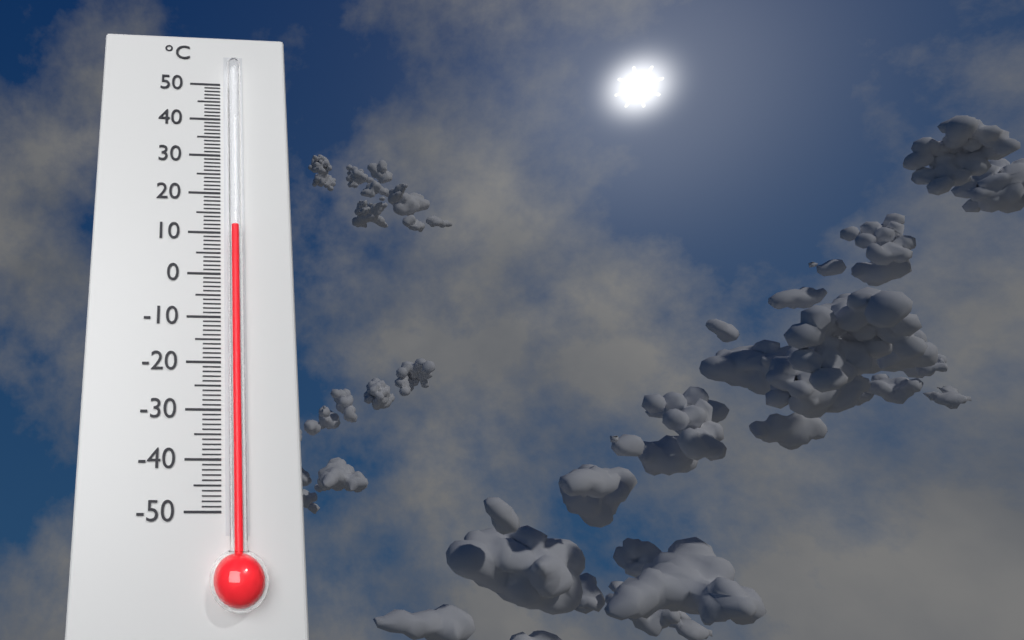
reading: 11 °C
